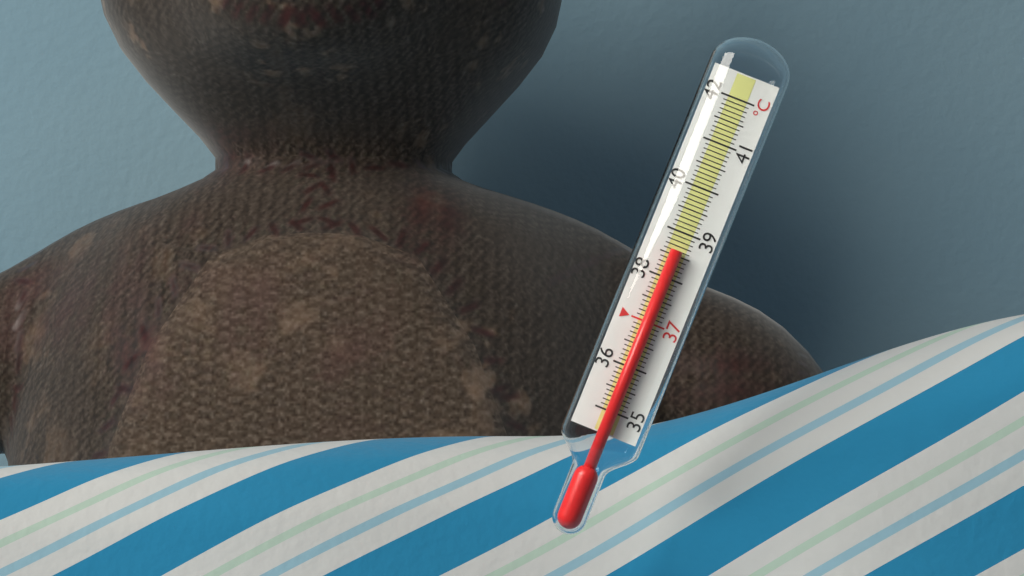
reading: 38.6 °C
